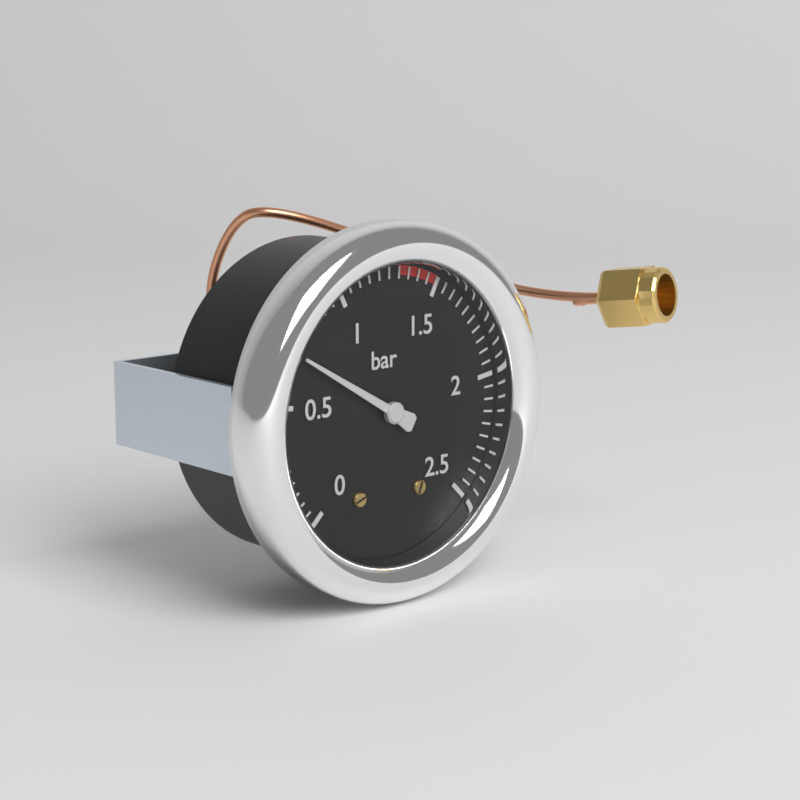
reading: 0.70 bar
